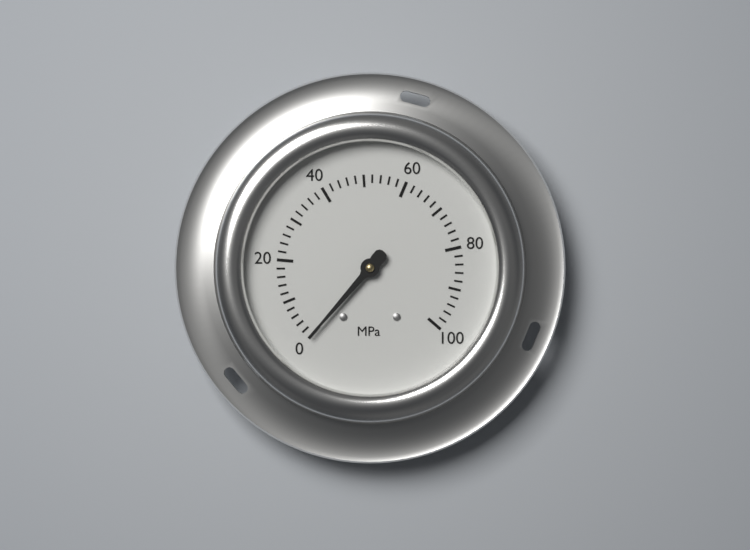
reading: 0 MPa
